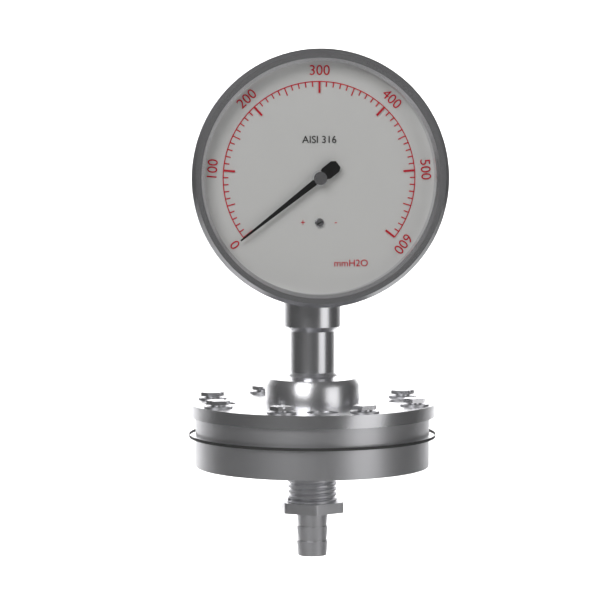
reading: 0 mmH2O
